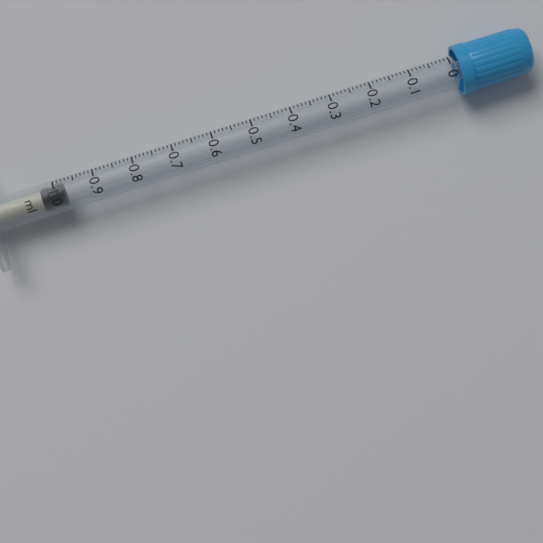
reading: 0.98 ml
